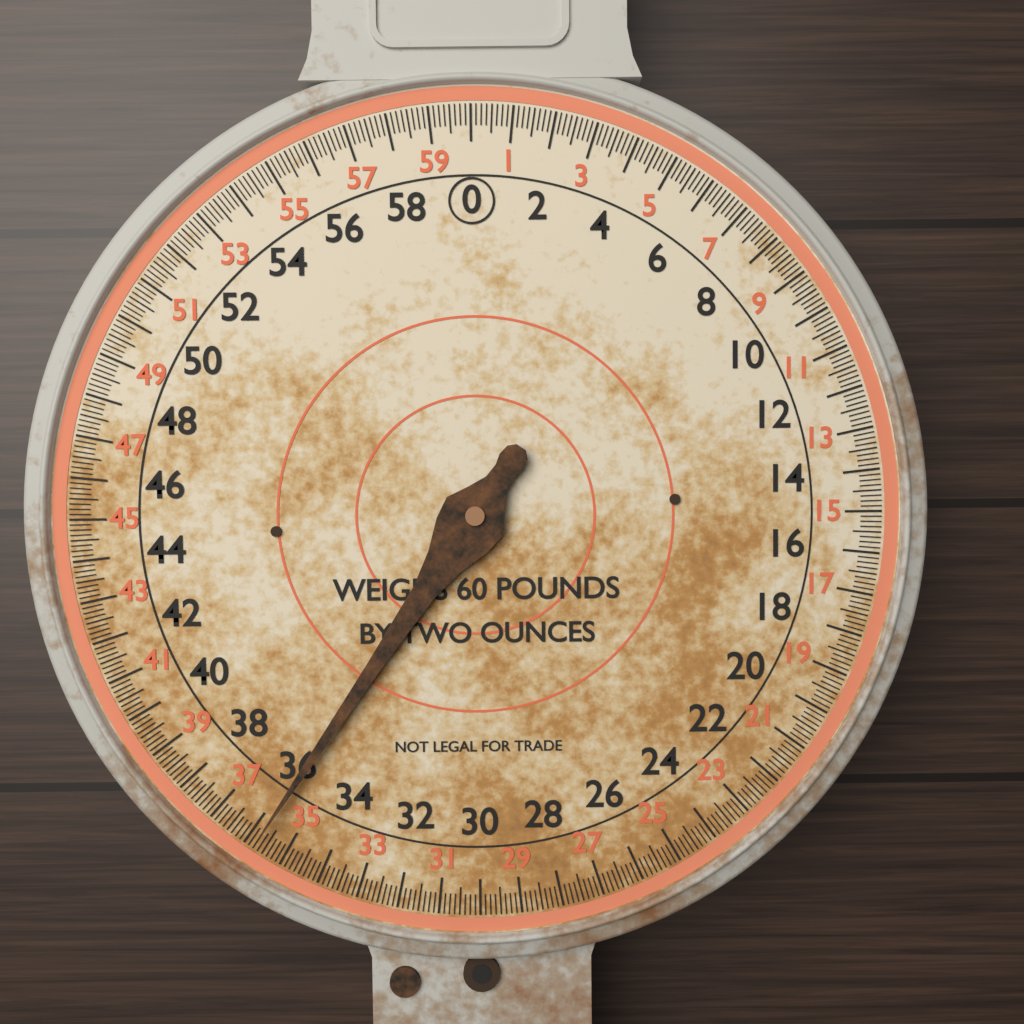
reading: 35.750 lb
